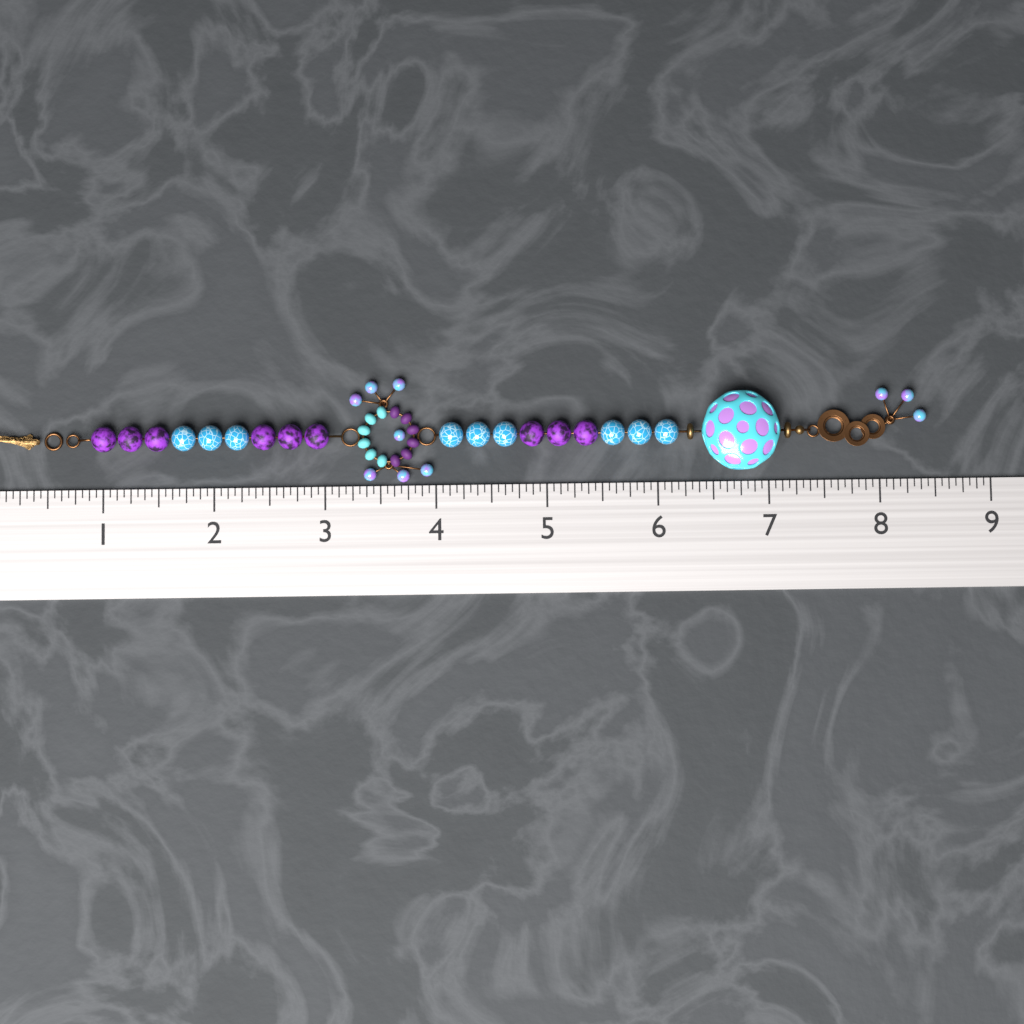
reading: 8.4375 (no unit)
